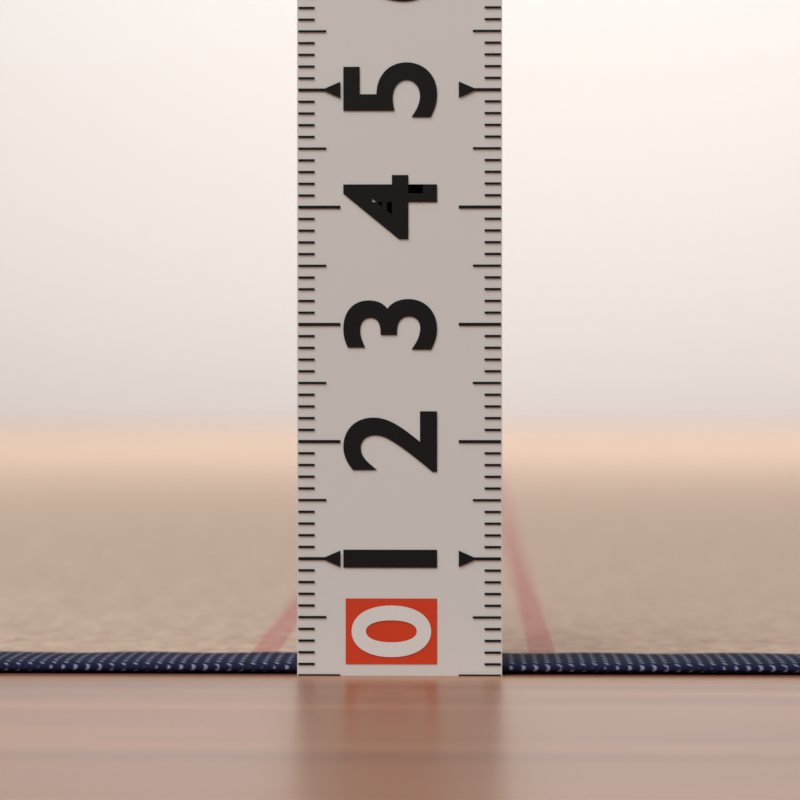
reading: 0.1 (no unit)
